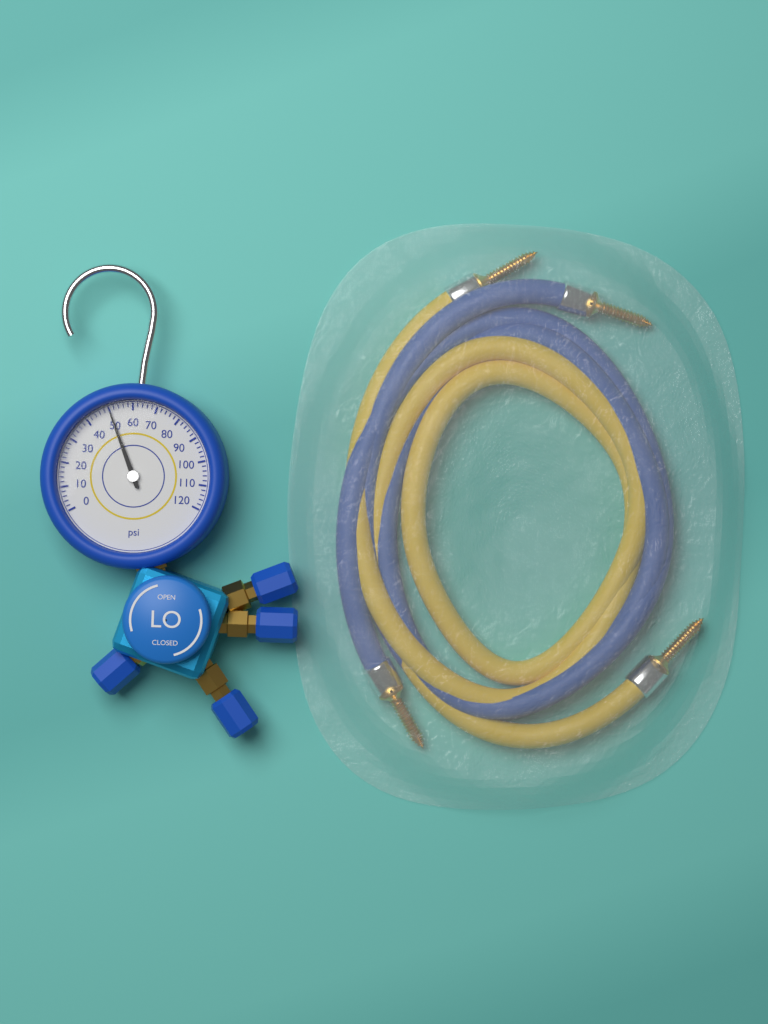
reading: 50 psi
